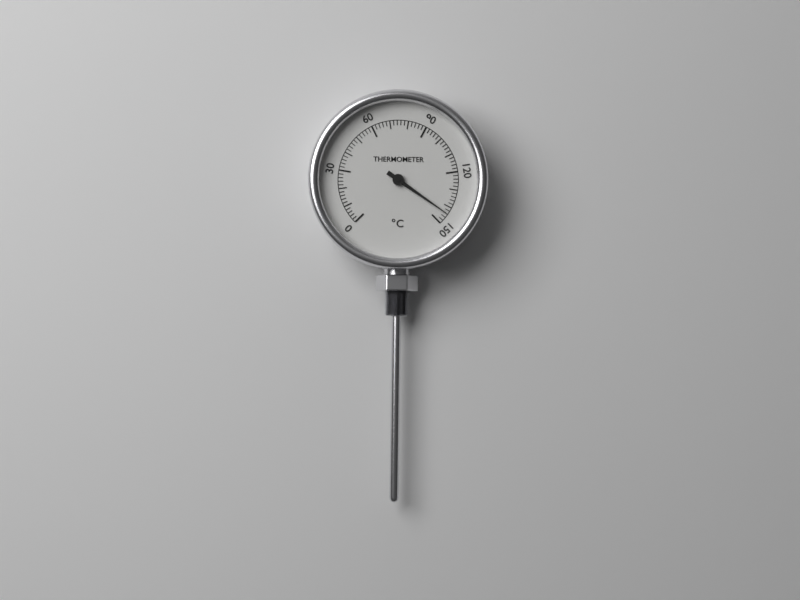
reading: 144 °C
